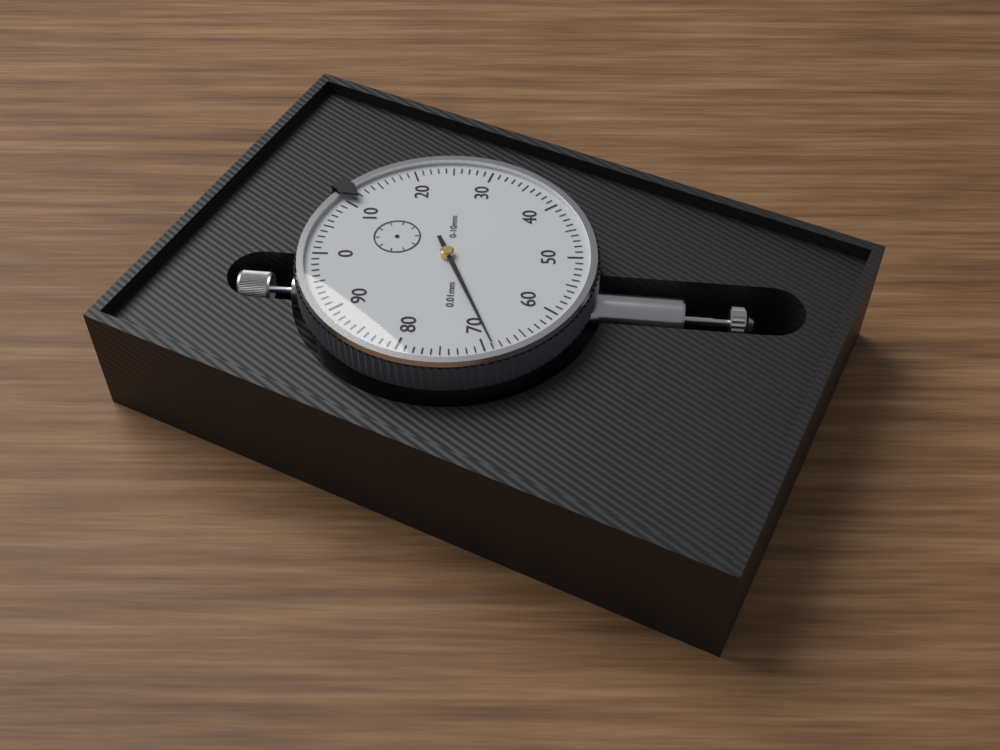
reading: 0.69 mm
